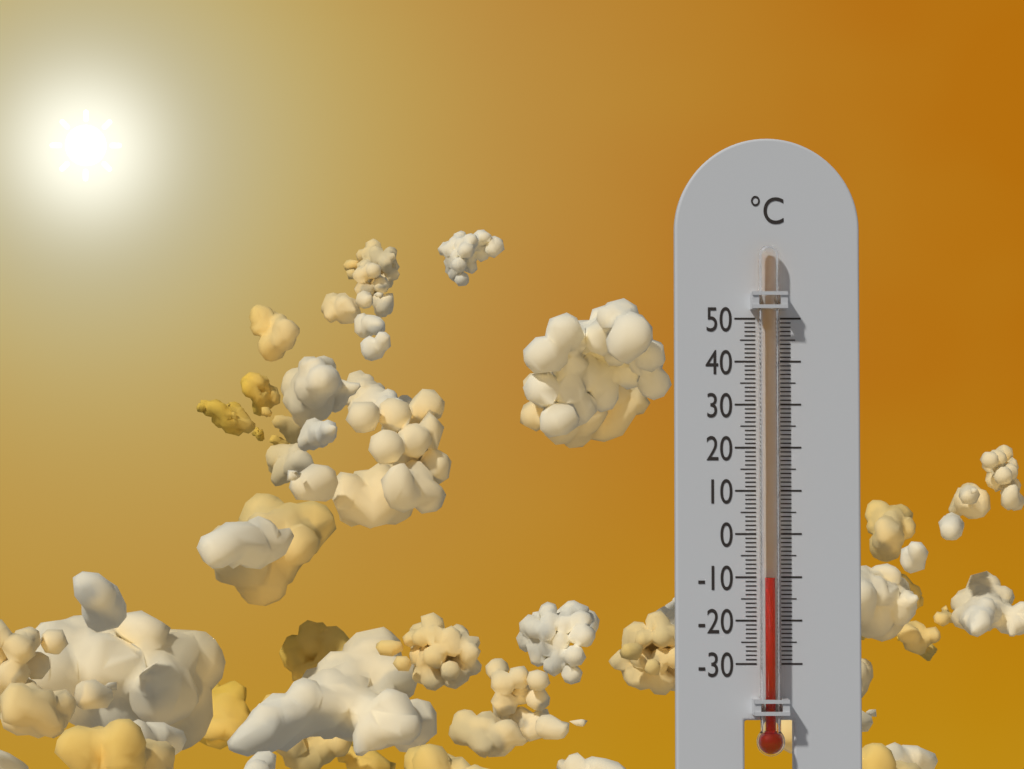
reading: -10 °C
